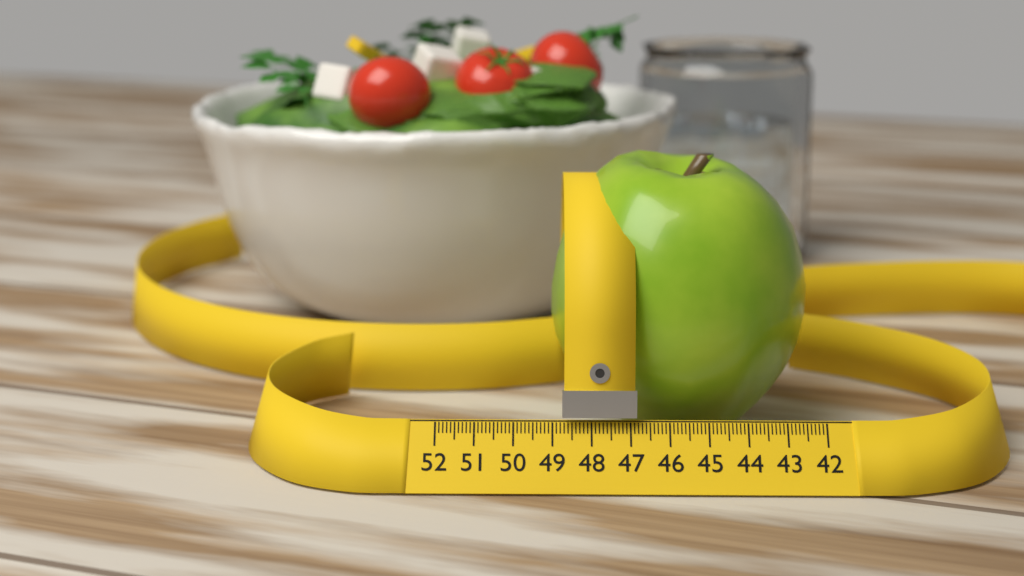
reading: 49.0 (no unit)
